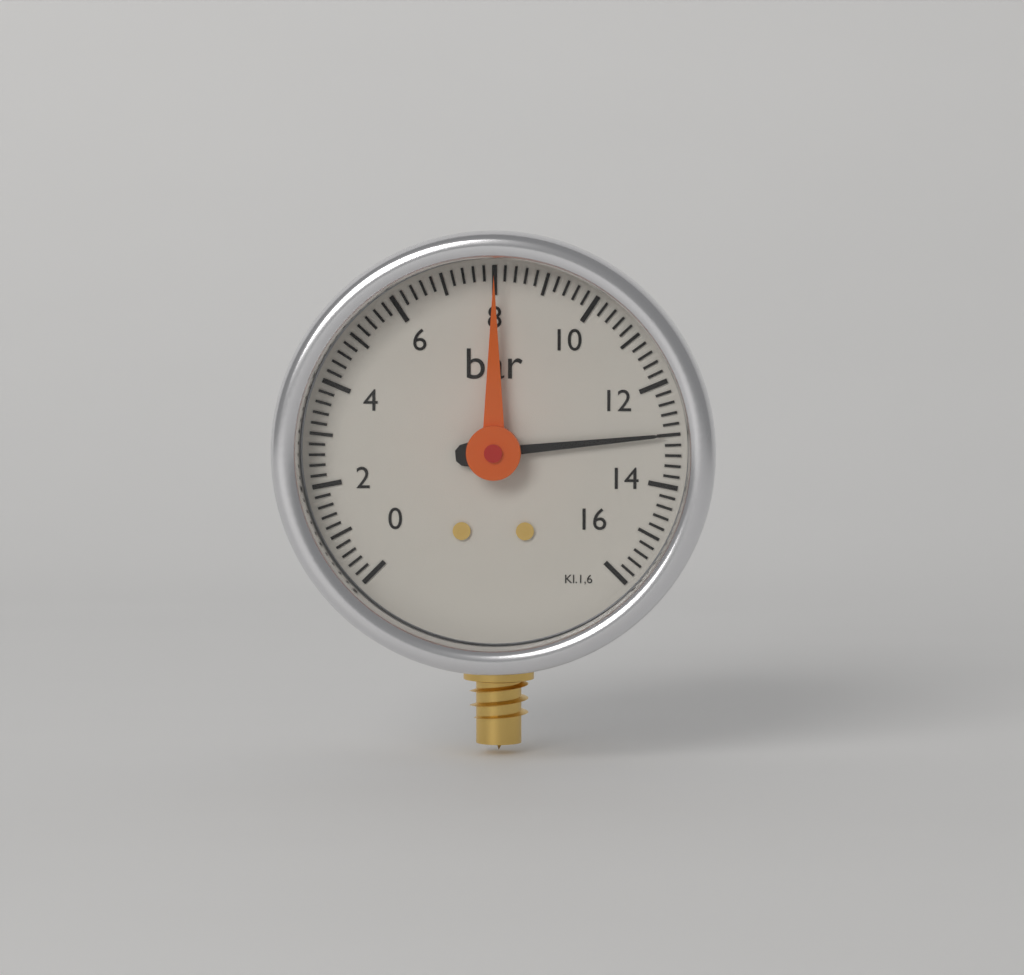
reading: 13.0 bar
